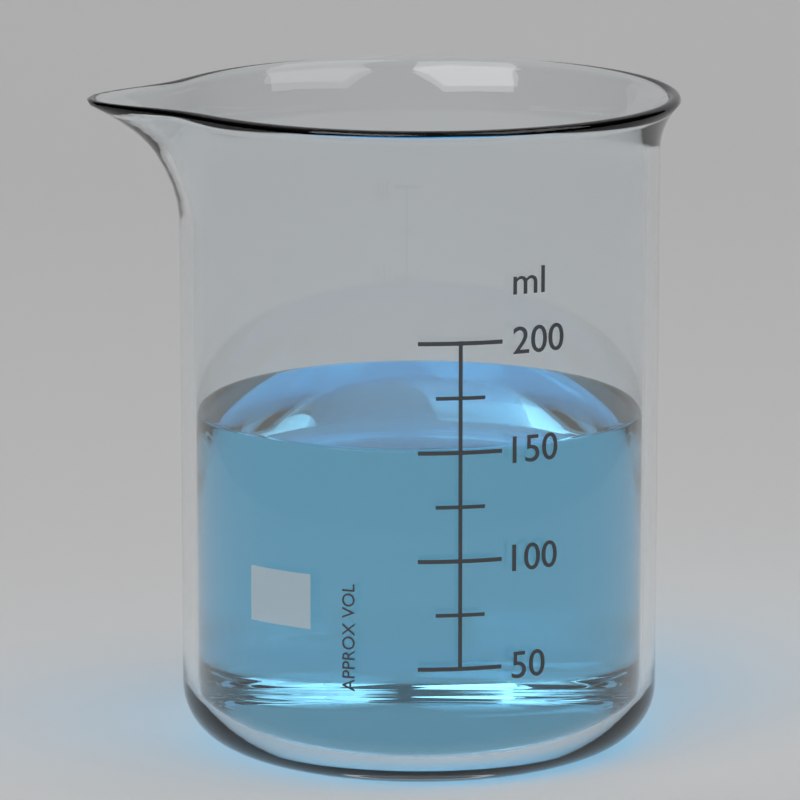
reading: 150 ml
